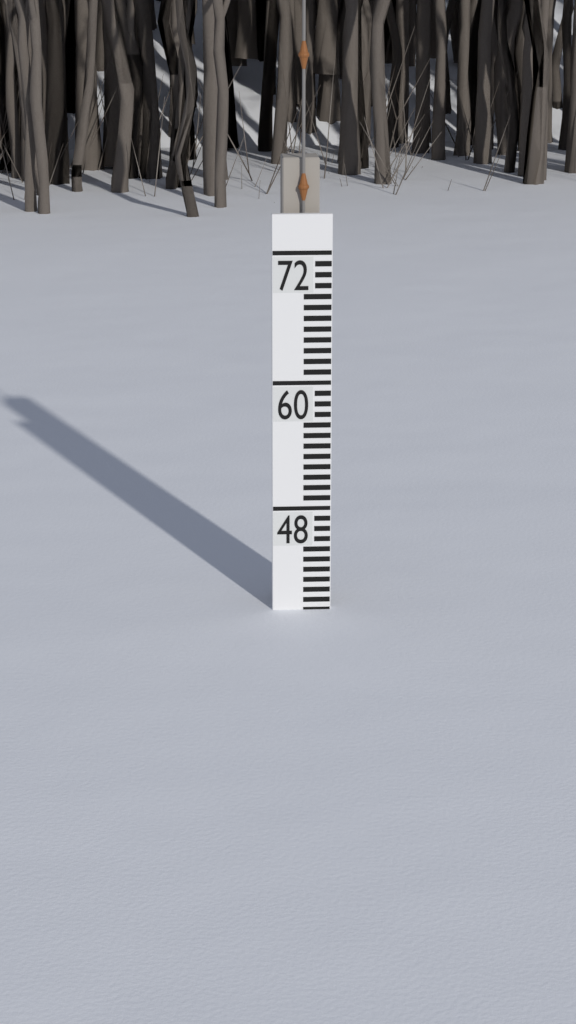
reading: 38 (no unit)
